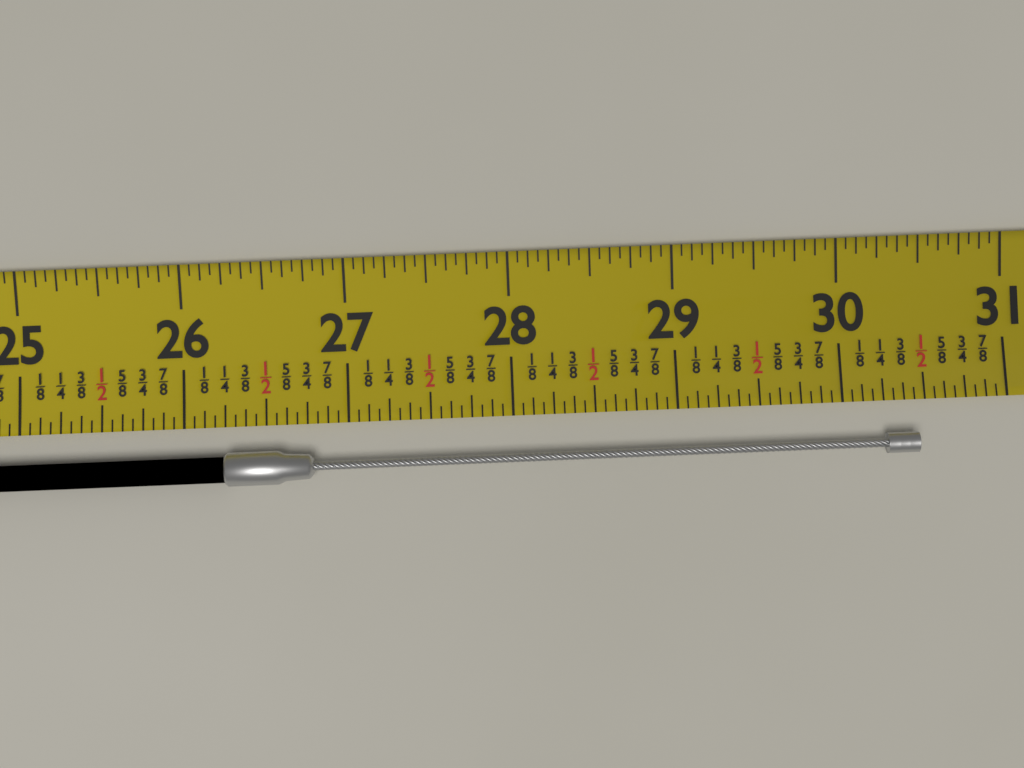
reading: 30.4375 (no unit)
